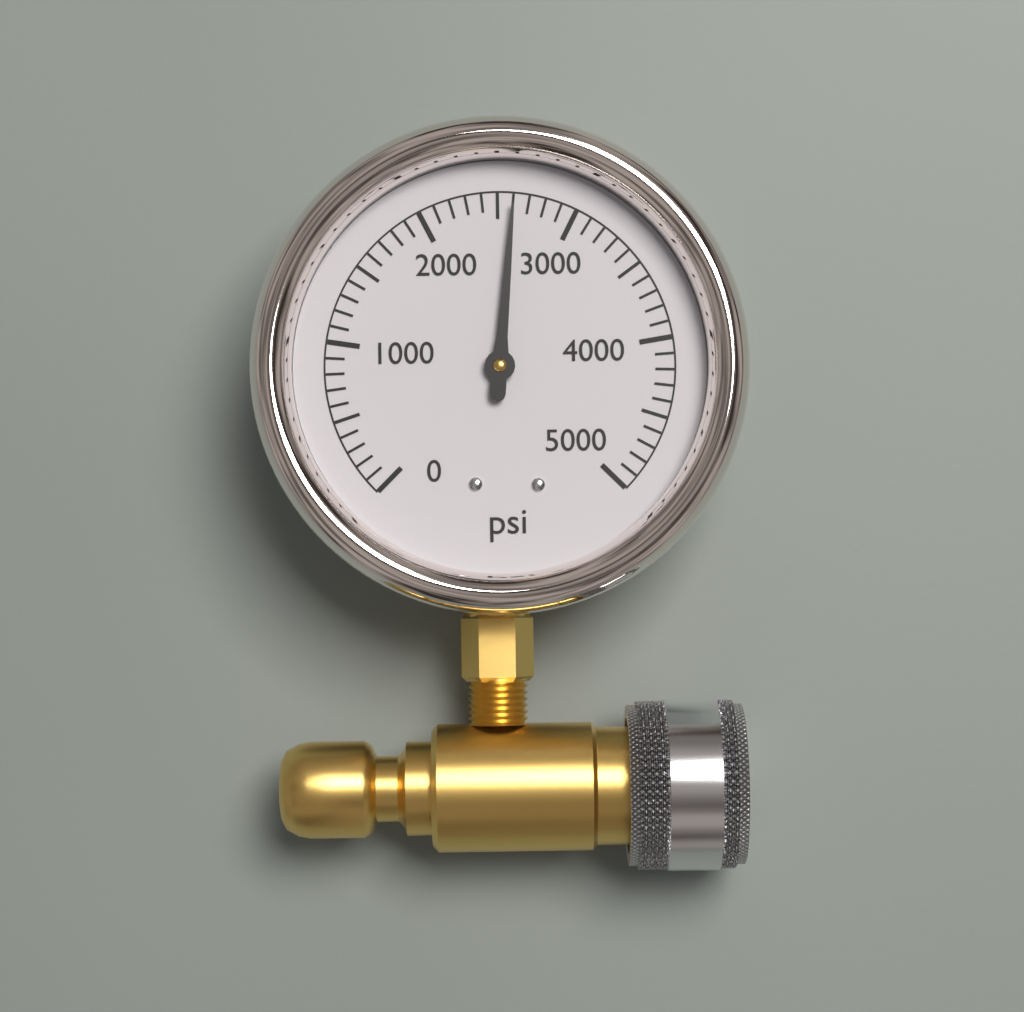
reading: 2600 psi
